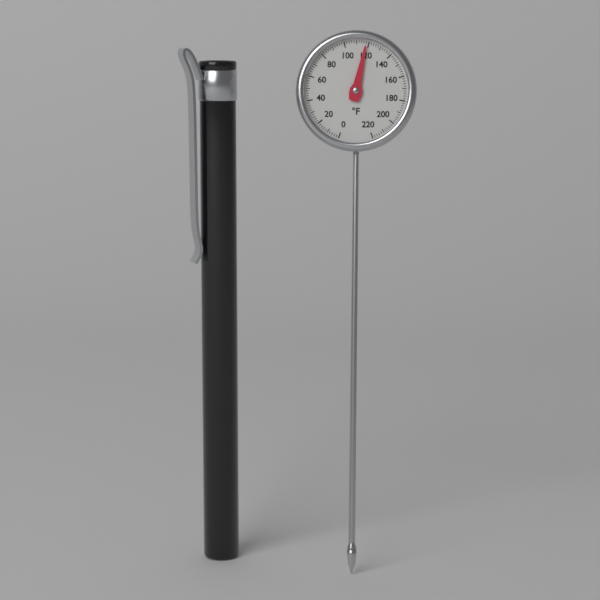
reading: 118 °F
